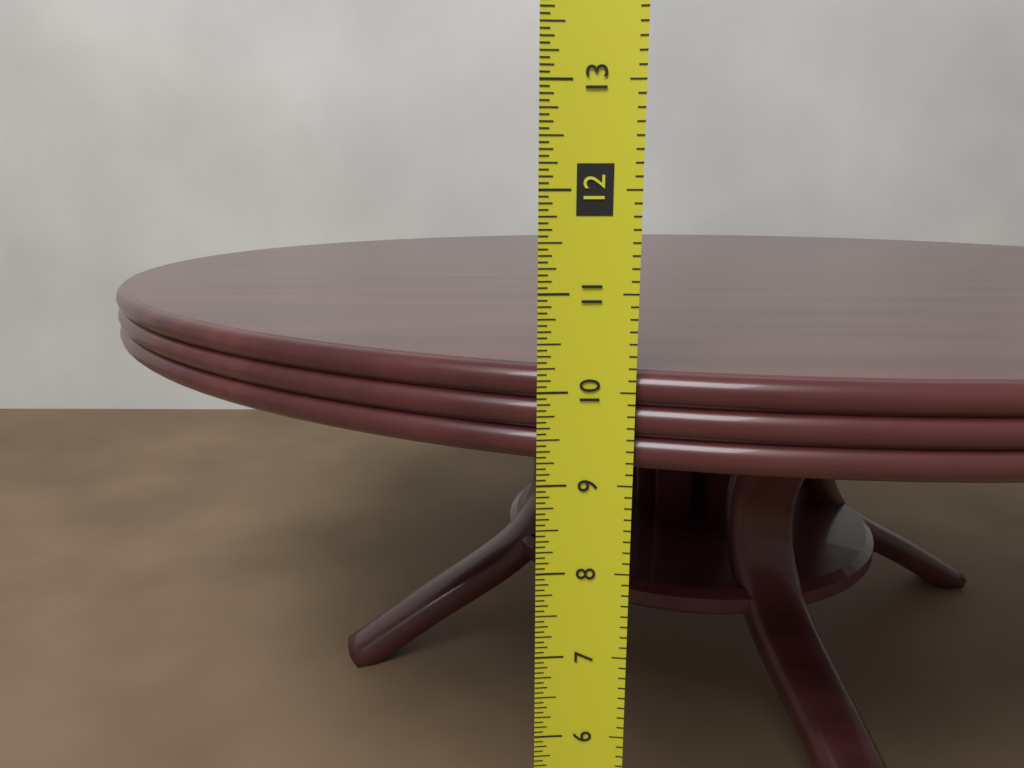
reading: 10.1875 in
